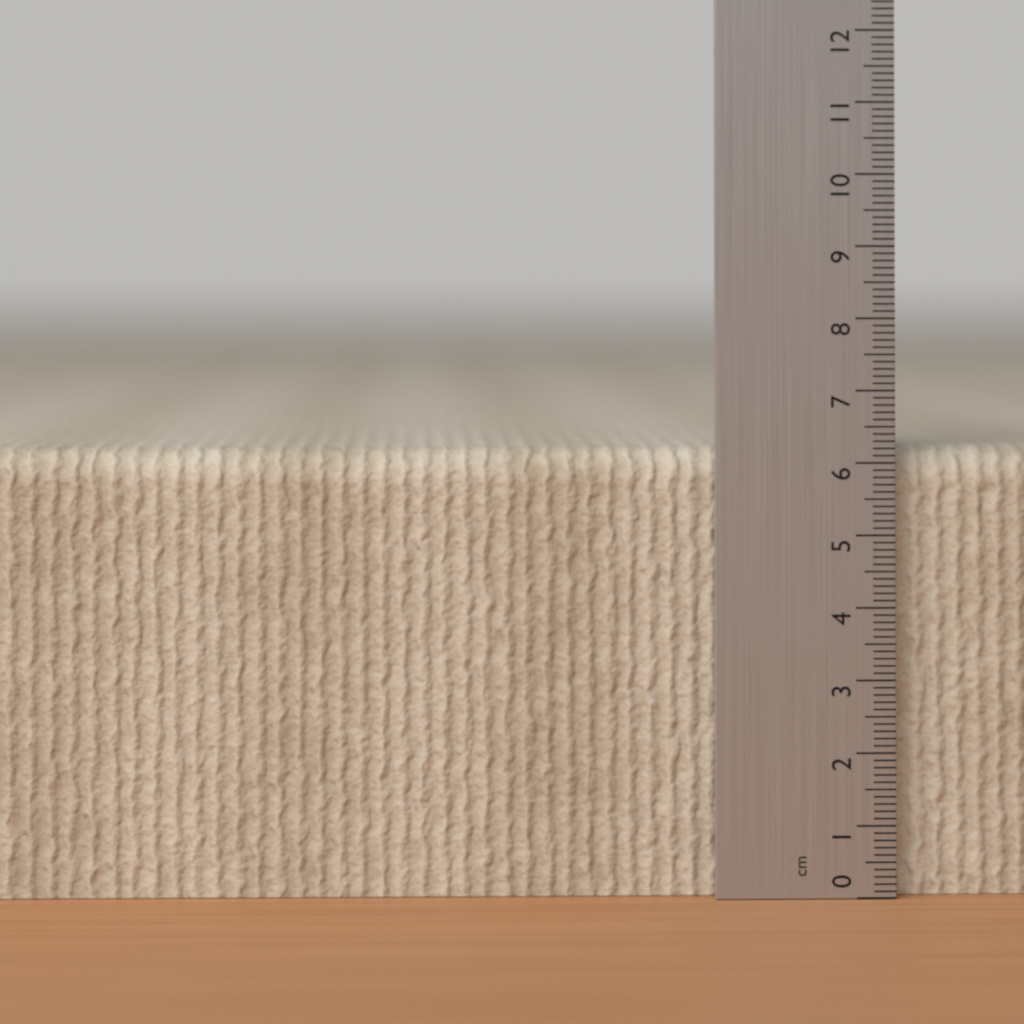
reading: 6.2 cm
